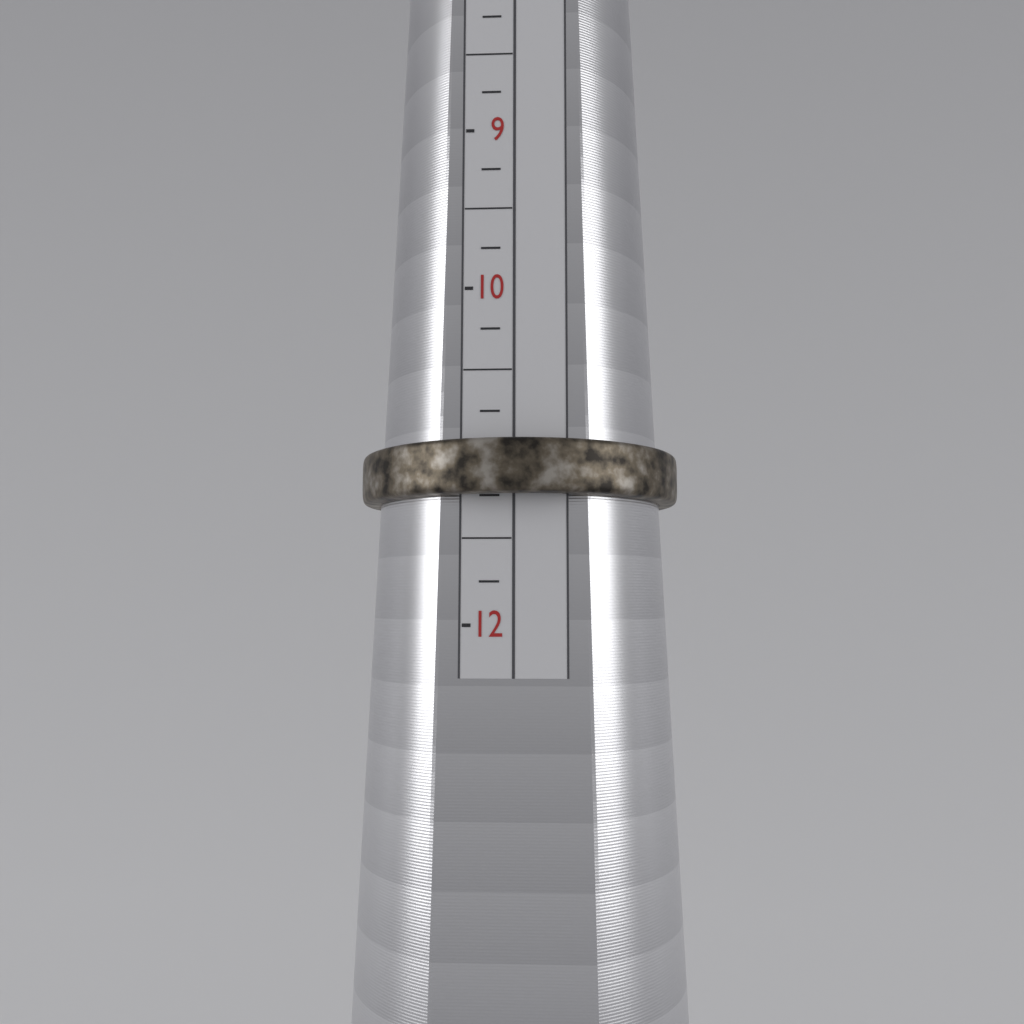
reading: 11.25 (no unit)
